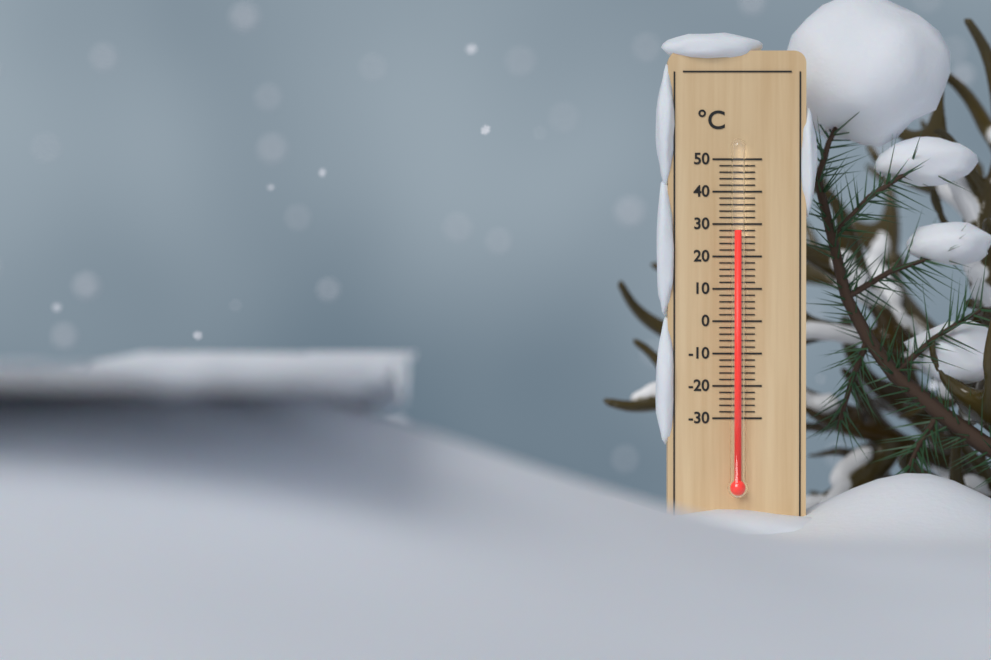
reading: 28 °C
